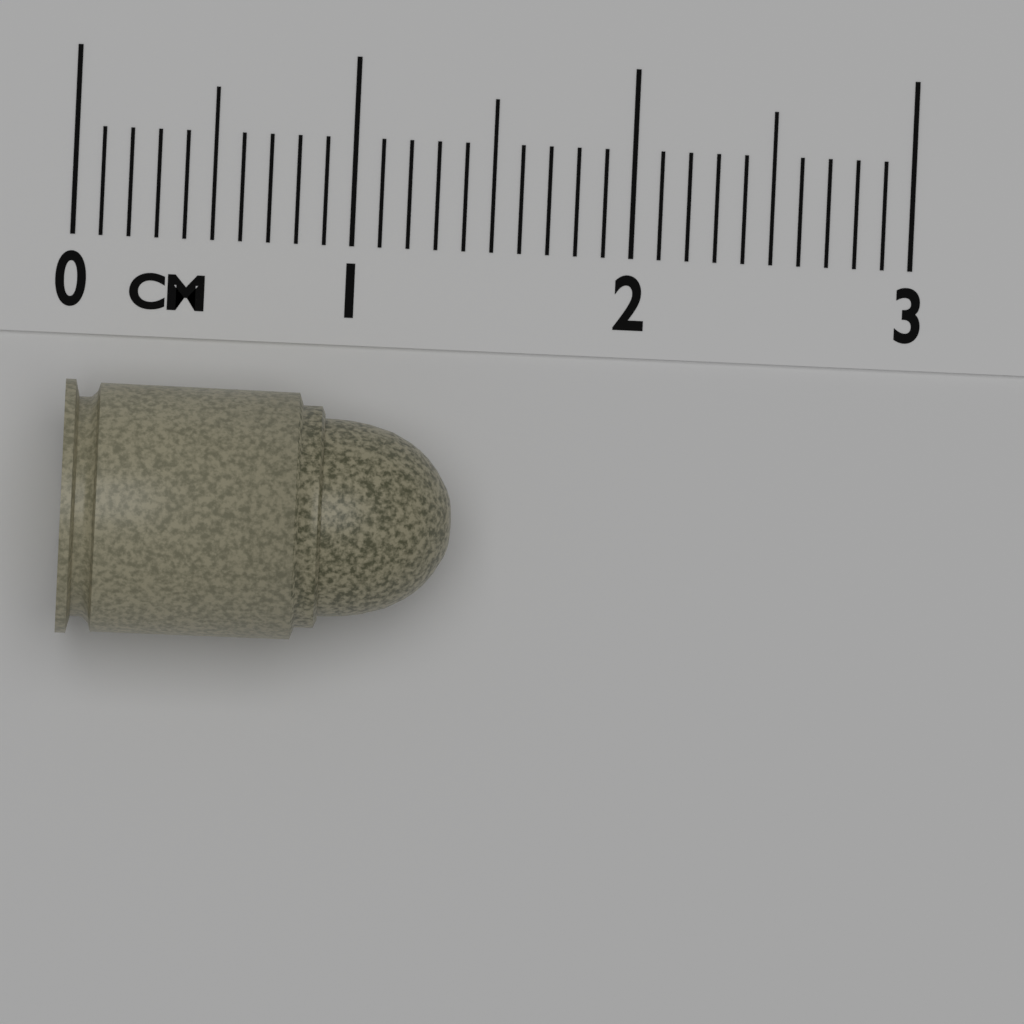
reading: 1.4 cm
